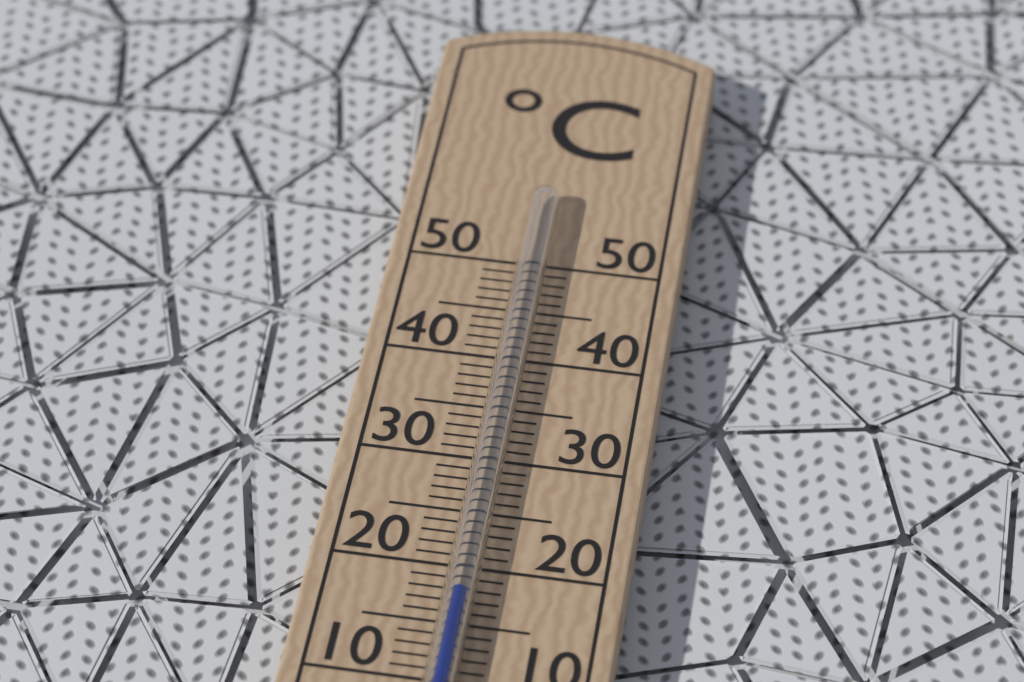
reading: 17 °C
